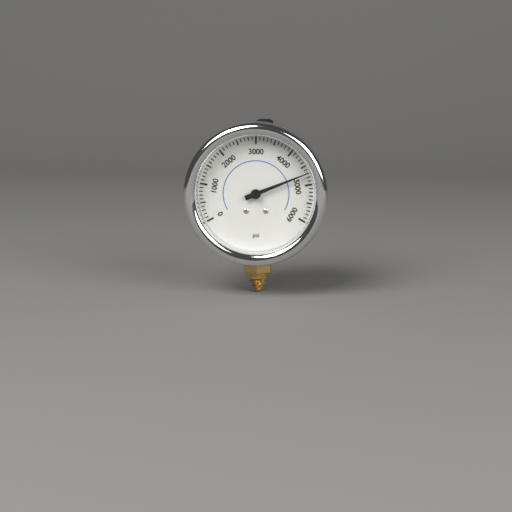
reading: 4700 psi
